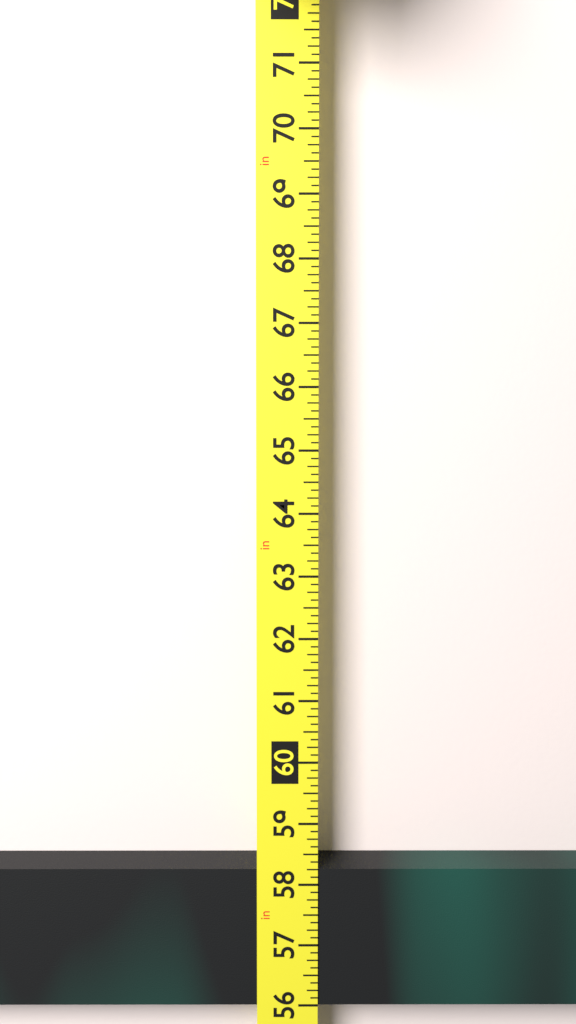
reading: 58.250 in
